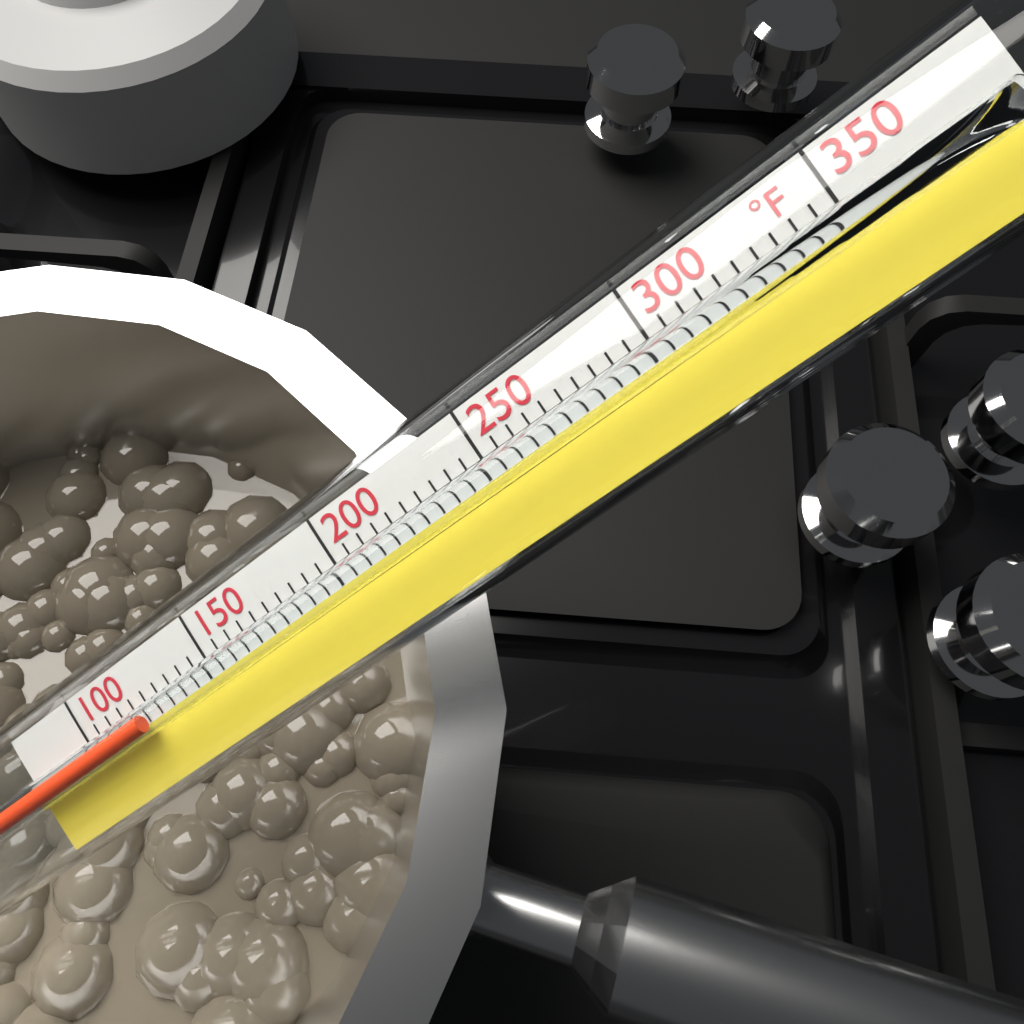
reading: 125 °F
